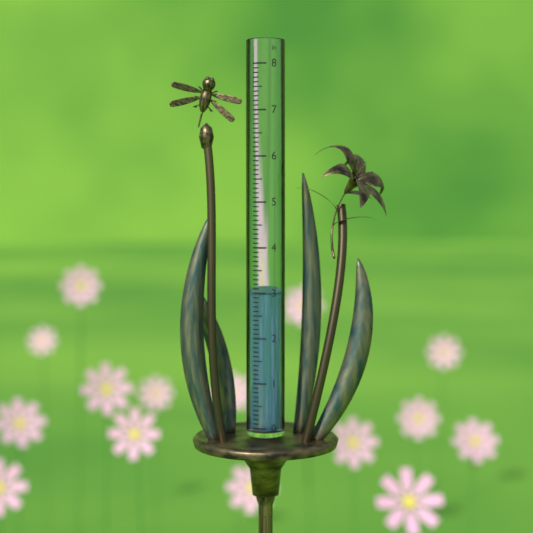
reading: 3.0 in
